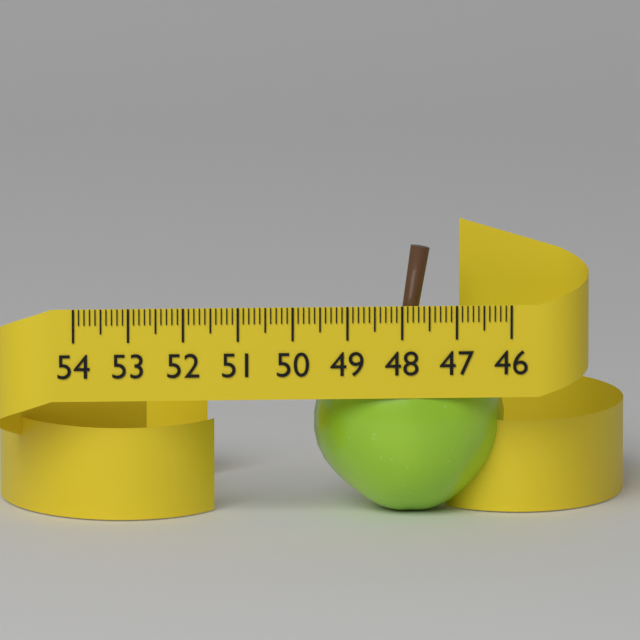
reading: 49.5 (no unit)
